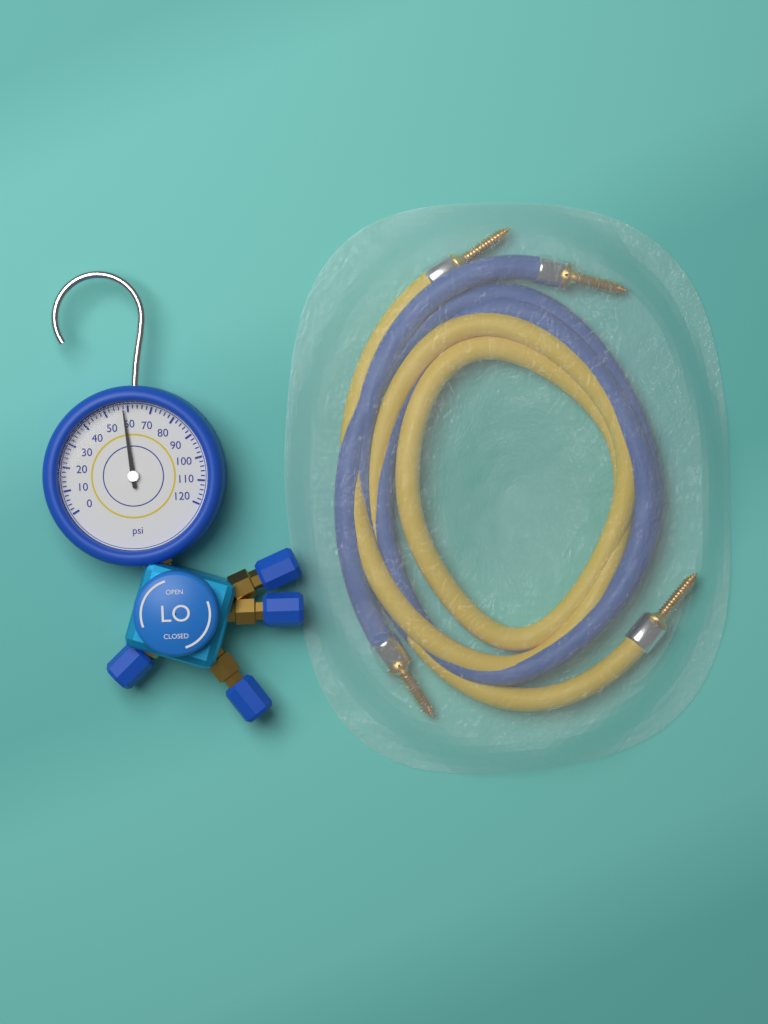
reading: 58 psi
